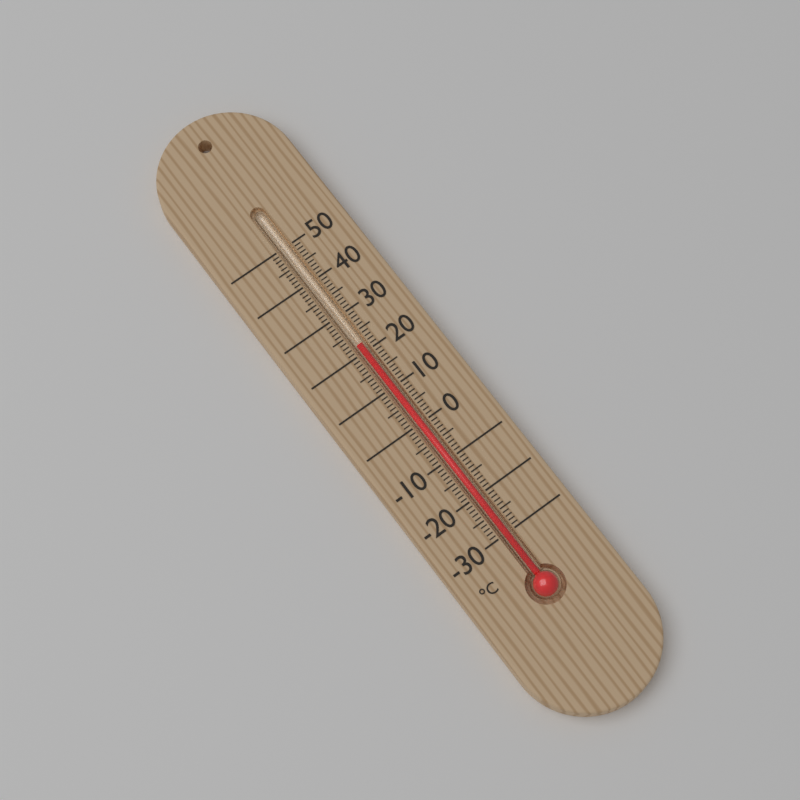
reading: 22 °C
